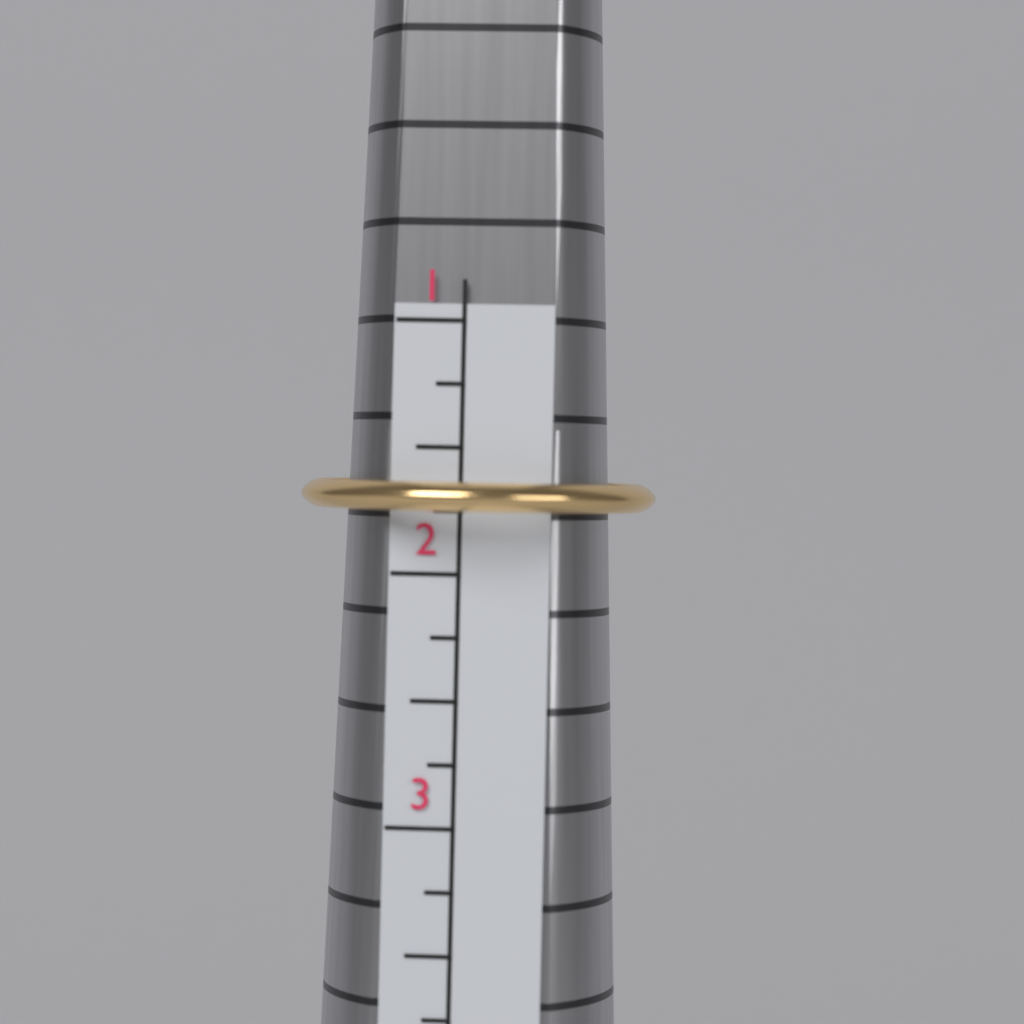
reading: 1.75 (no unit)
